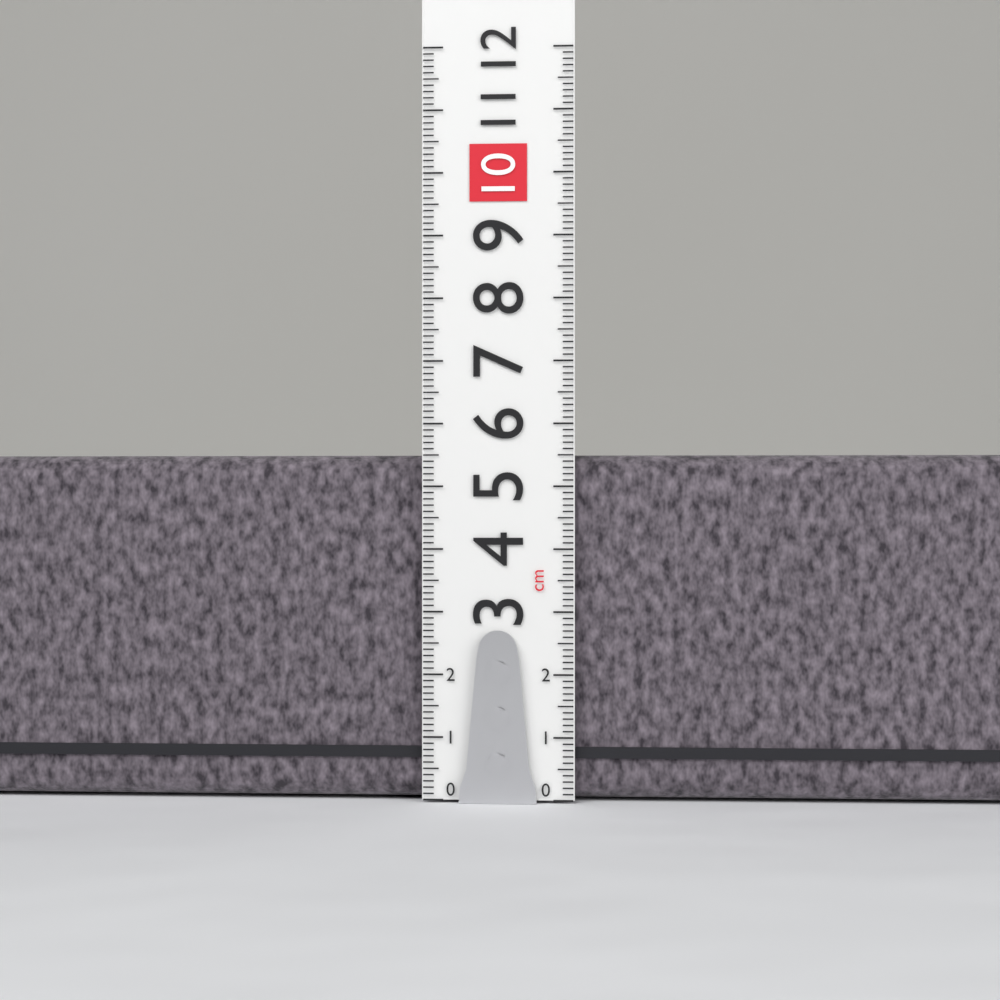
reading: 5.5 cm
